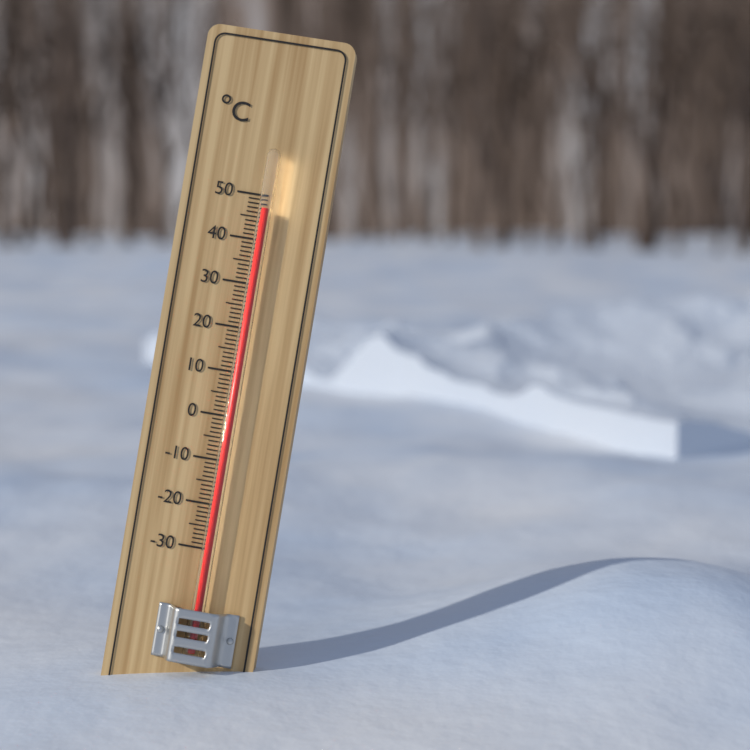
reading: 47 °C
